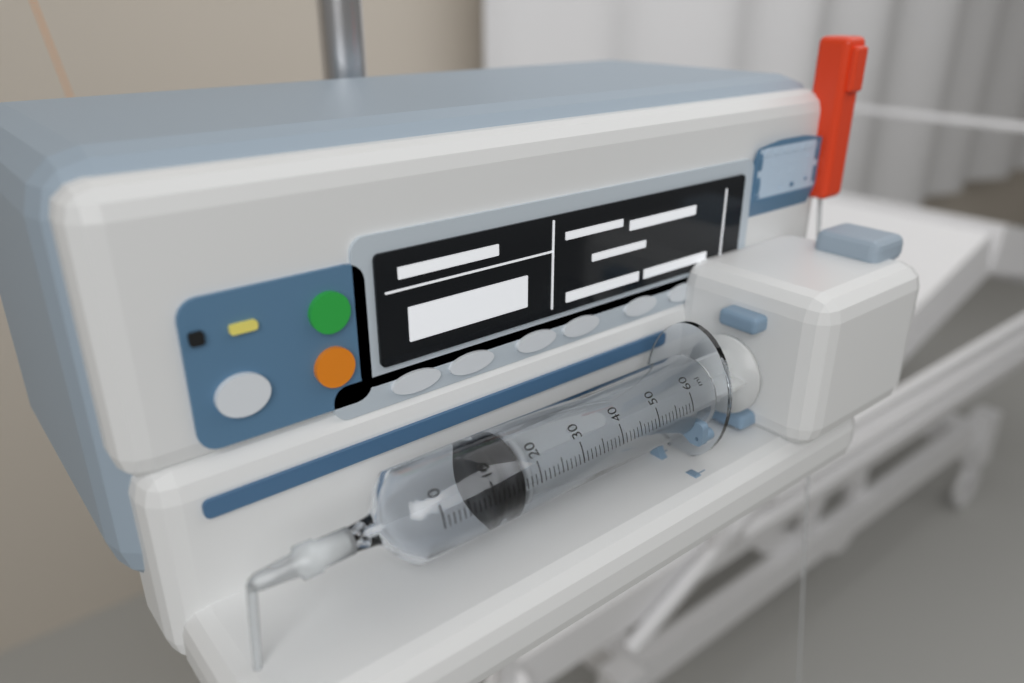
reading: 11 ml
